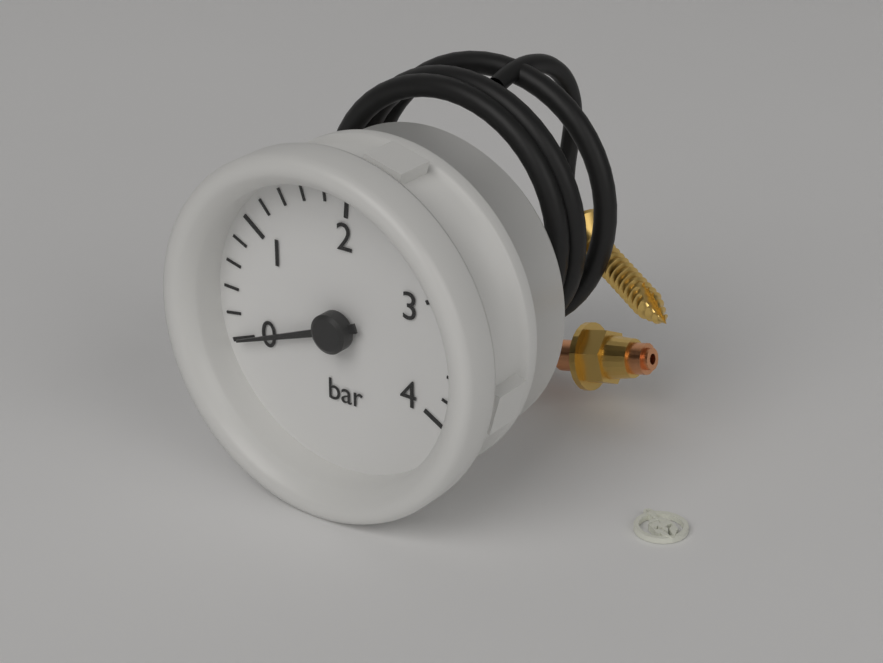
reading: 0.0 bar
